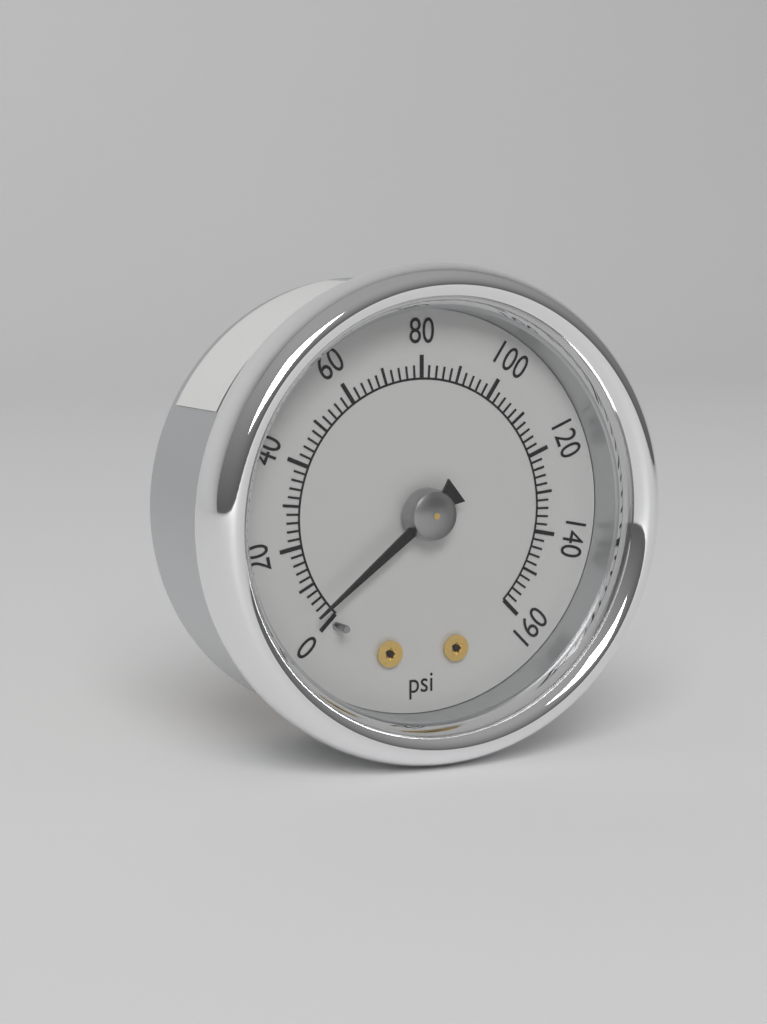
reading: 4 psi
